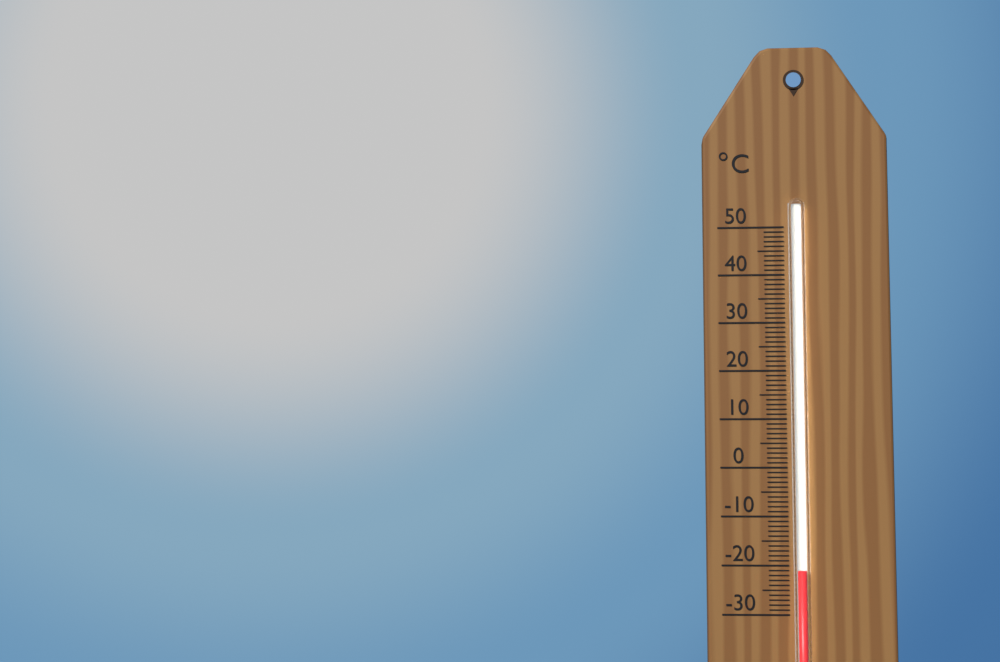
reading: -21 °C
